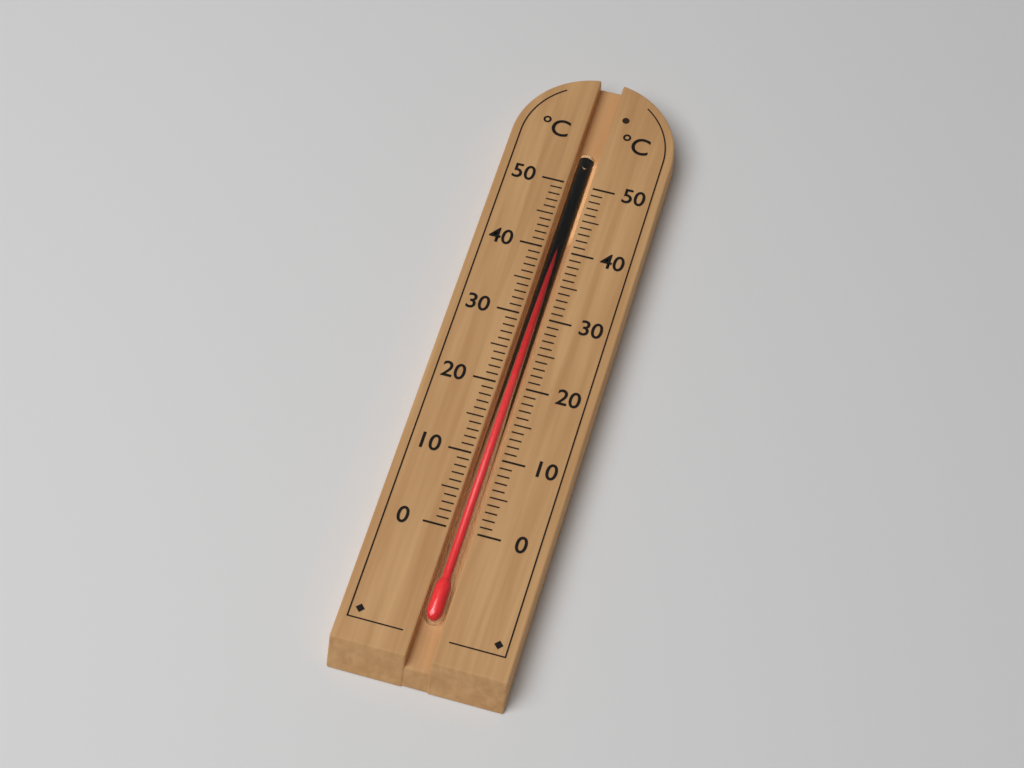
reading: 42 °C
